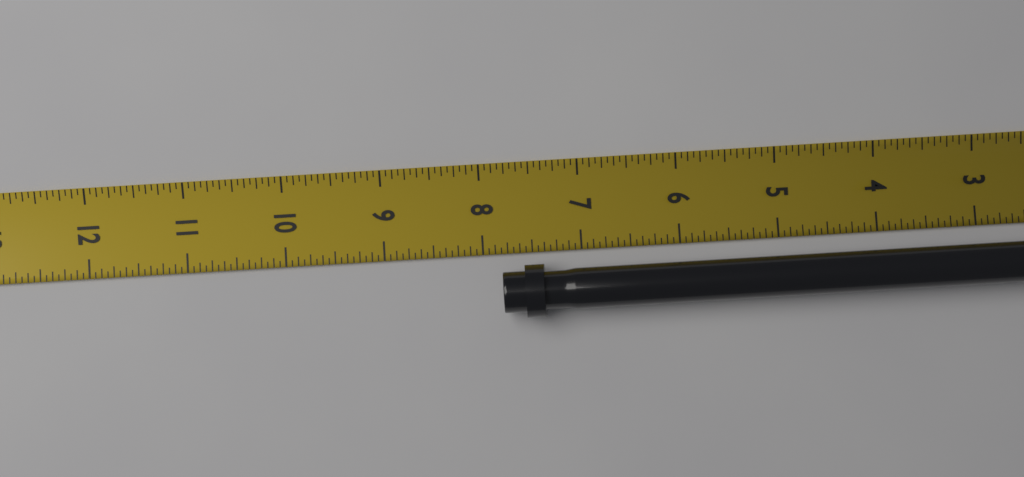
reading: 7.8125 in
